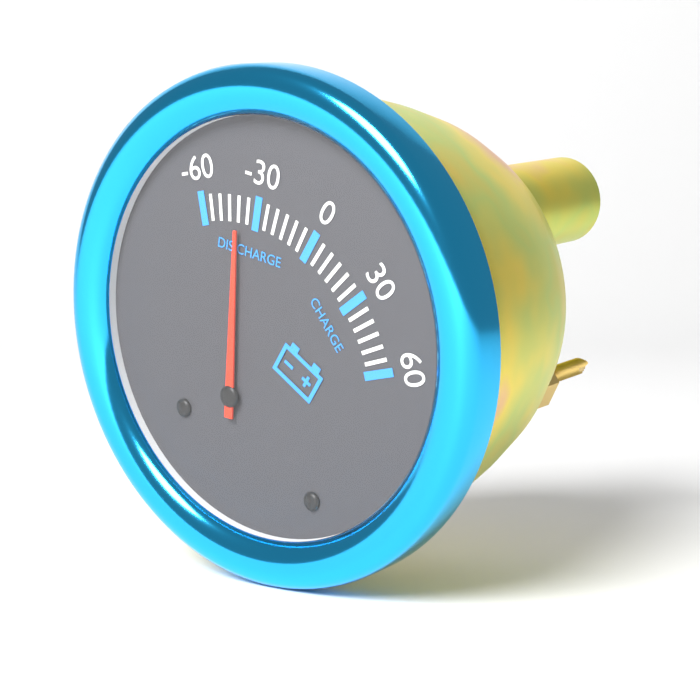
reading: -40 (no unit)
